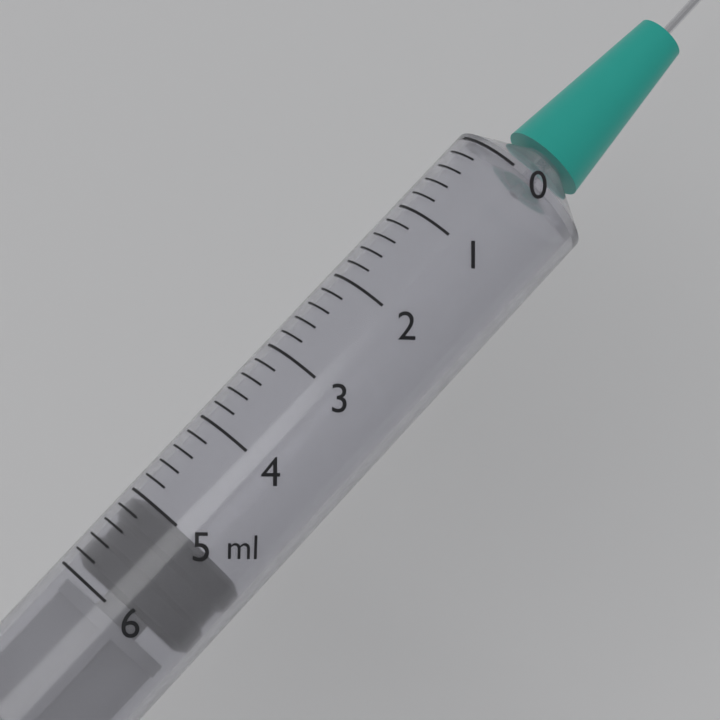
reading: 5.0 ml
